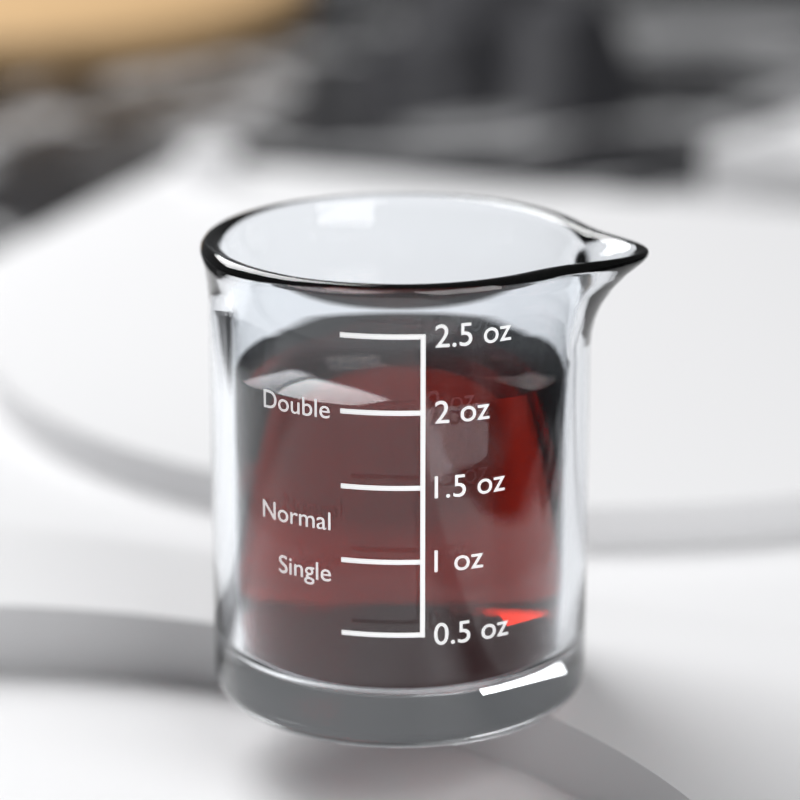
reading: 2.0 oz
